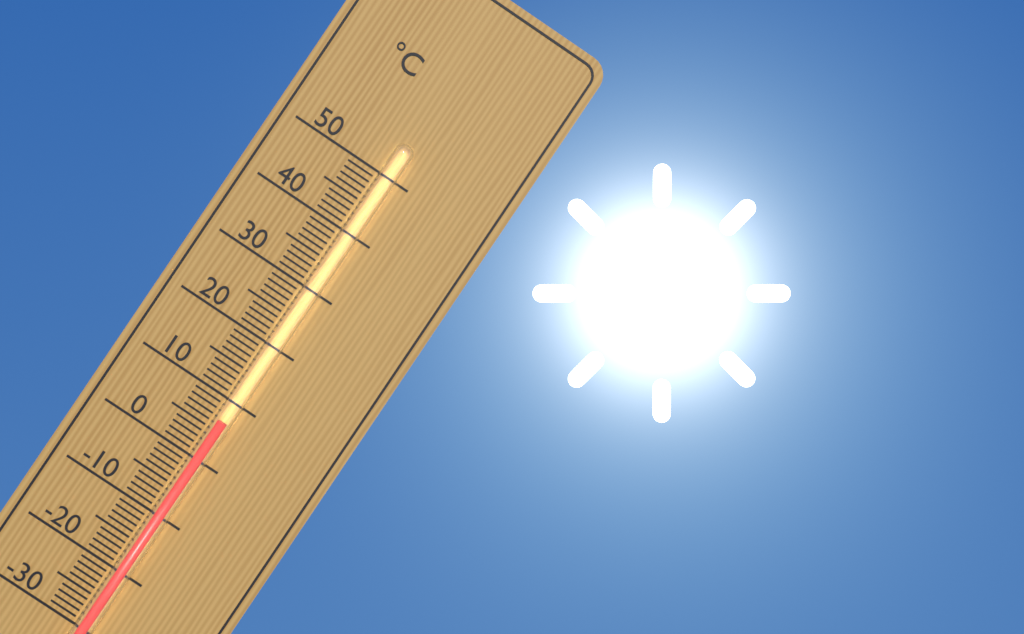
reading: 7 °C
